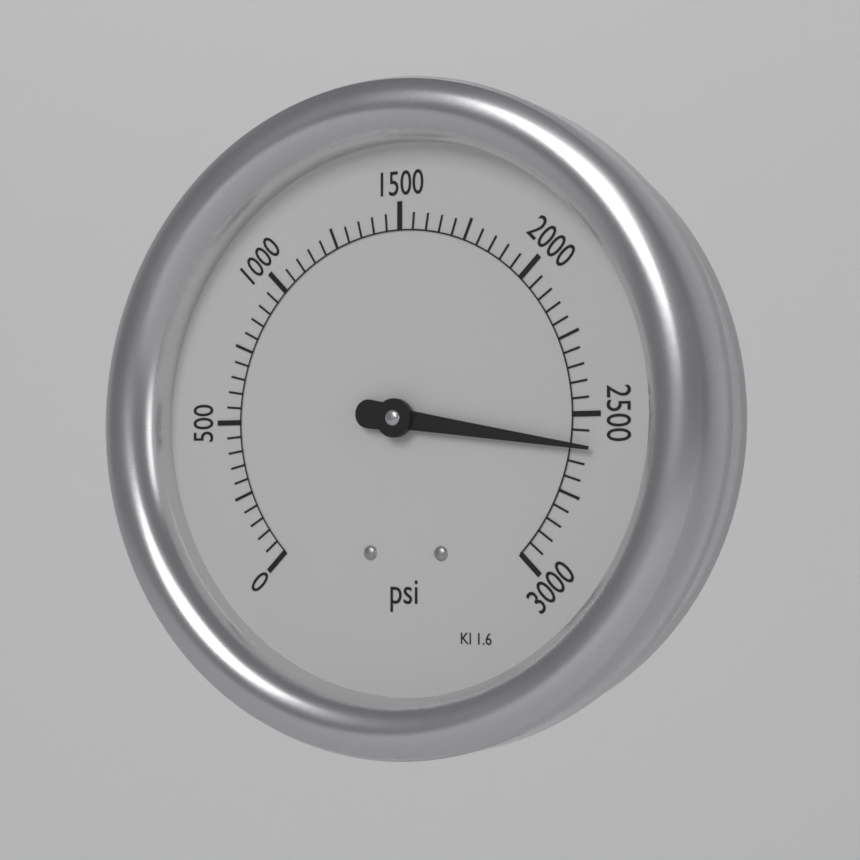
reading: 2600 psi
